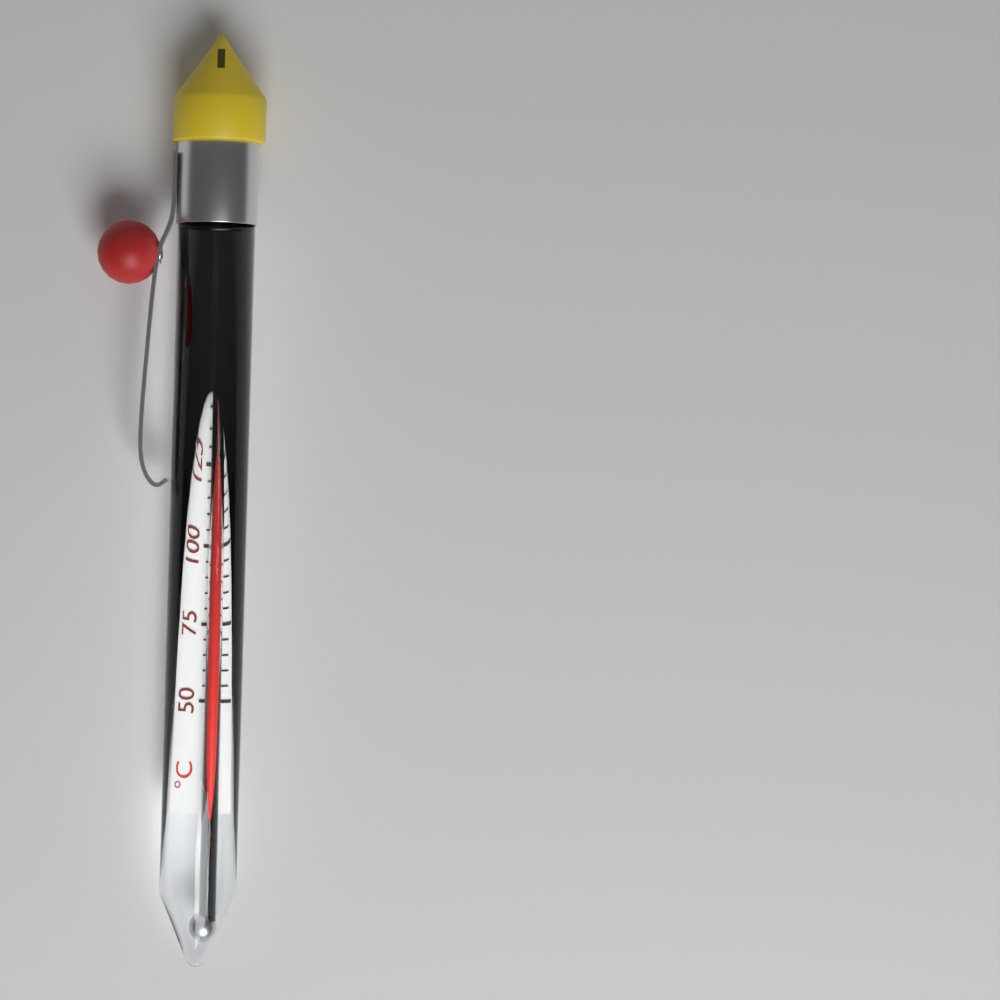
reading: 135 °C
